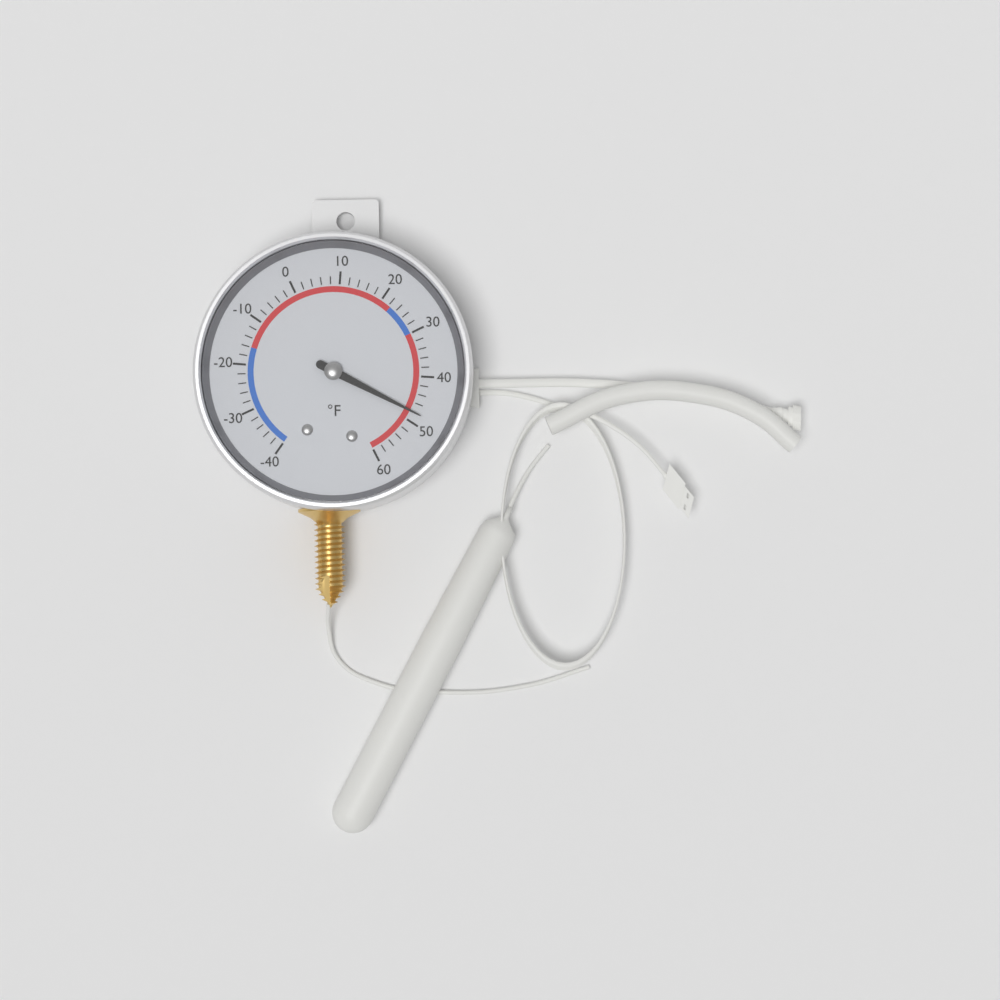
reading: 48 °F
